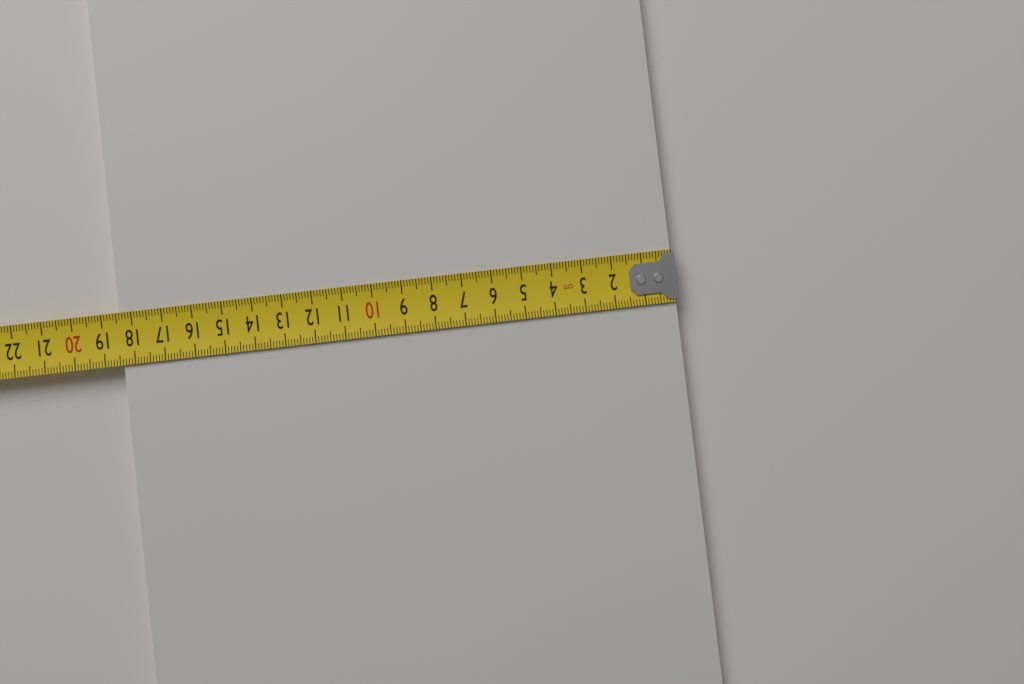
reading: 18.4 cm
